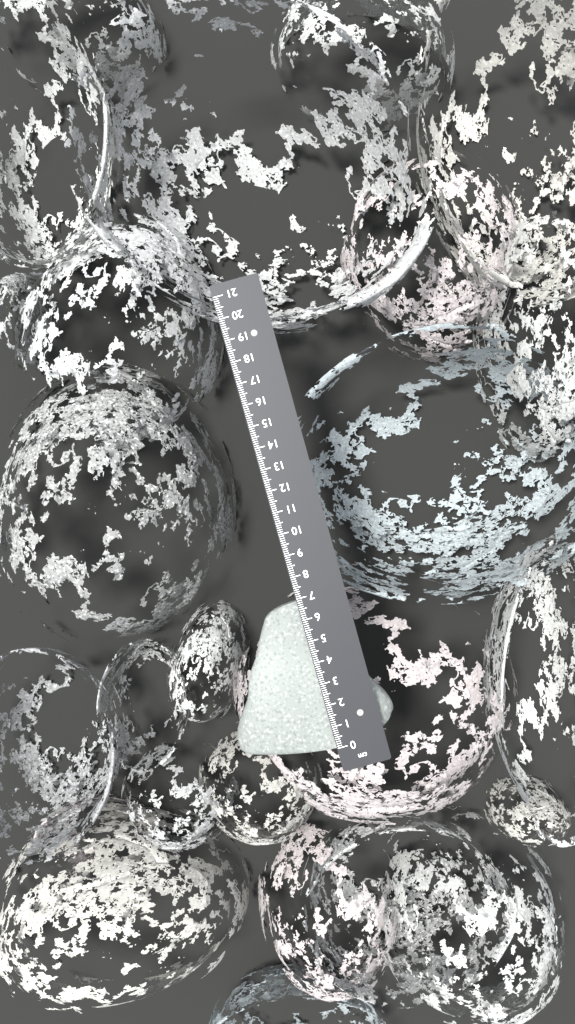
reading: 6.9 cm
